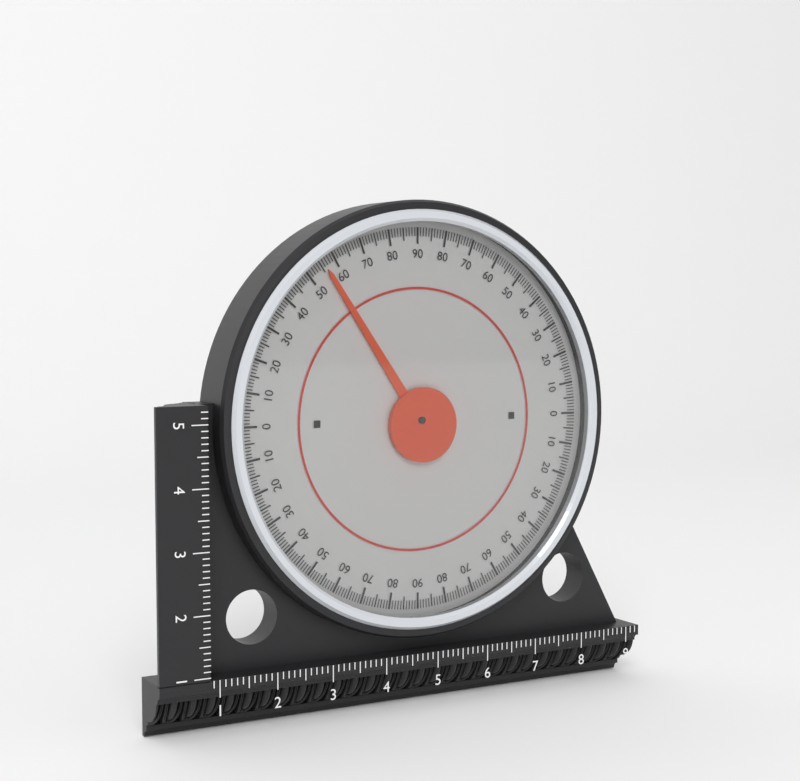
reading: 56 (no unit)
